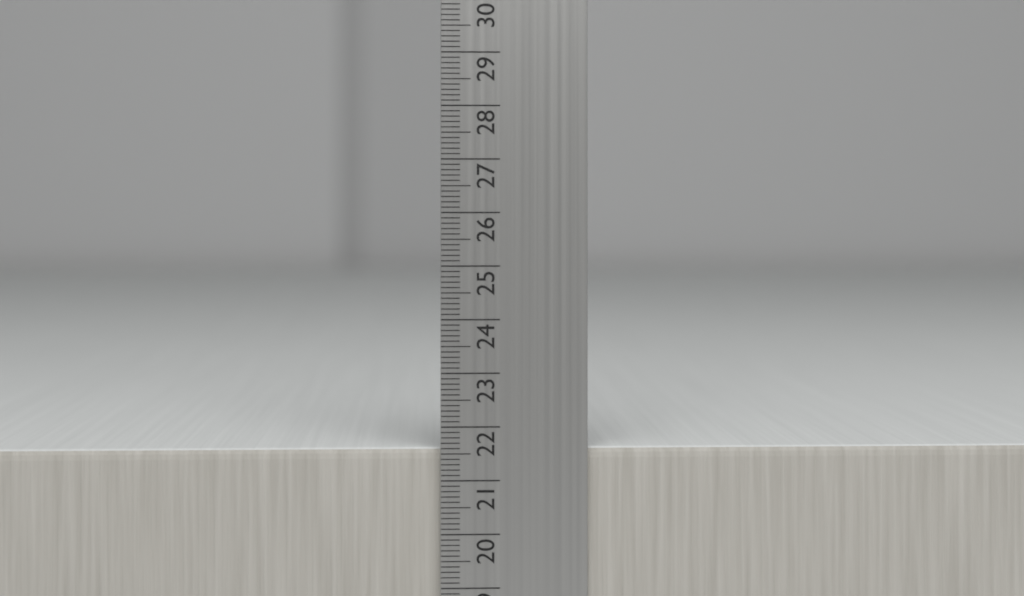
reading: 21.6 cm
